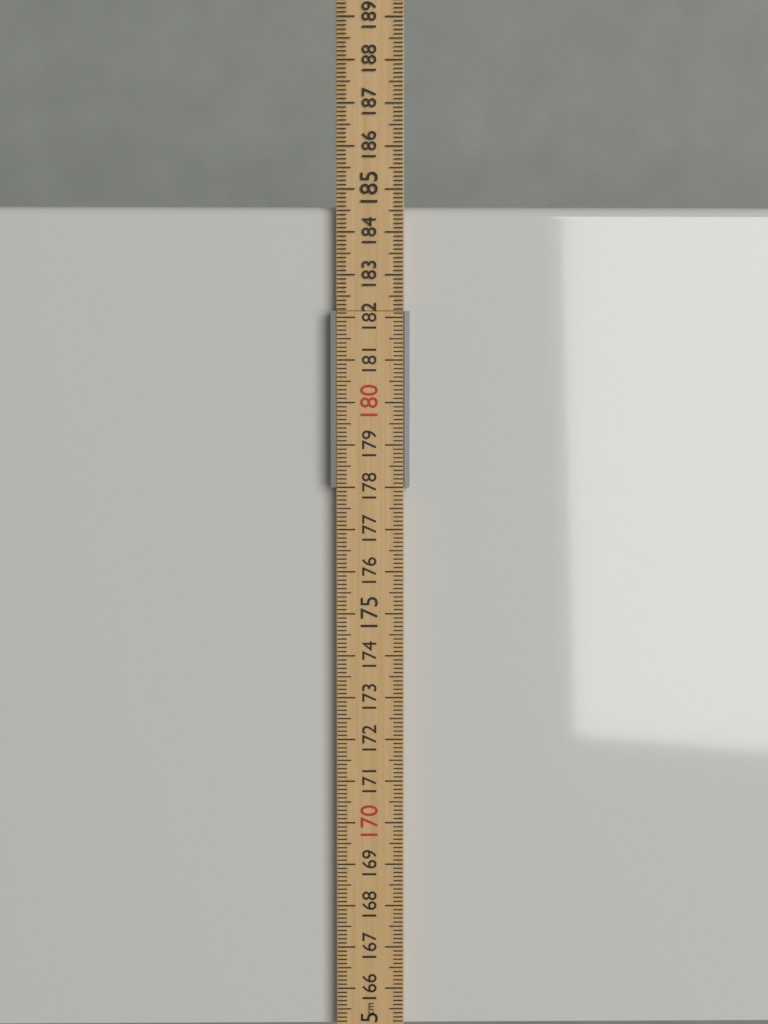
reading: 184.7 cm
